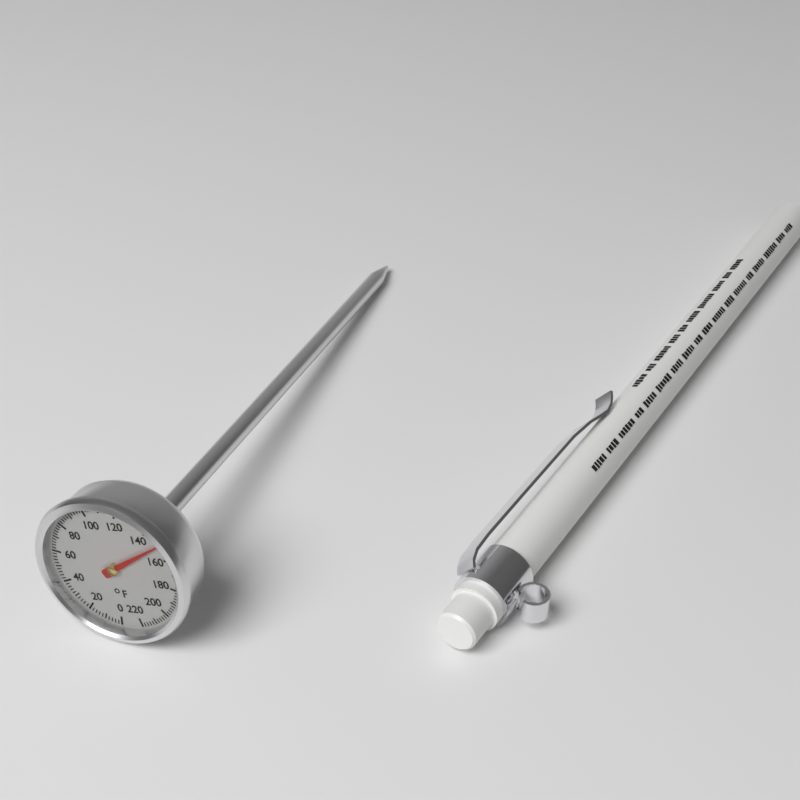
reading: 150 °F
